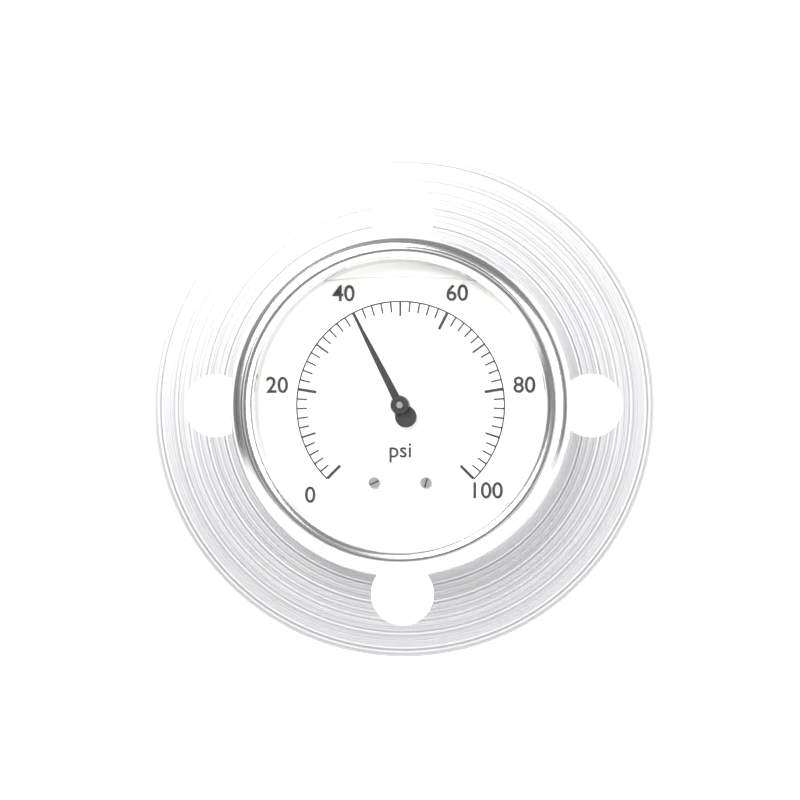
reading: 40 psi
